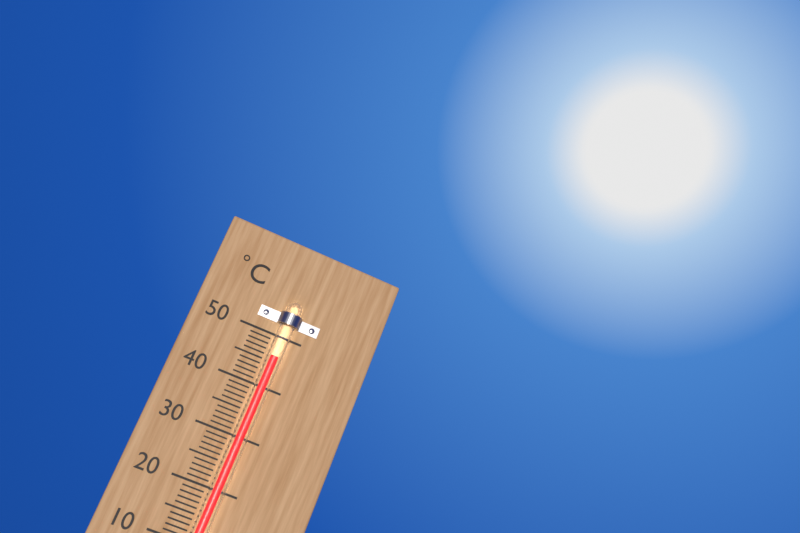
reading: 46 °C
